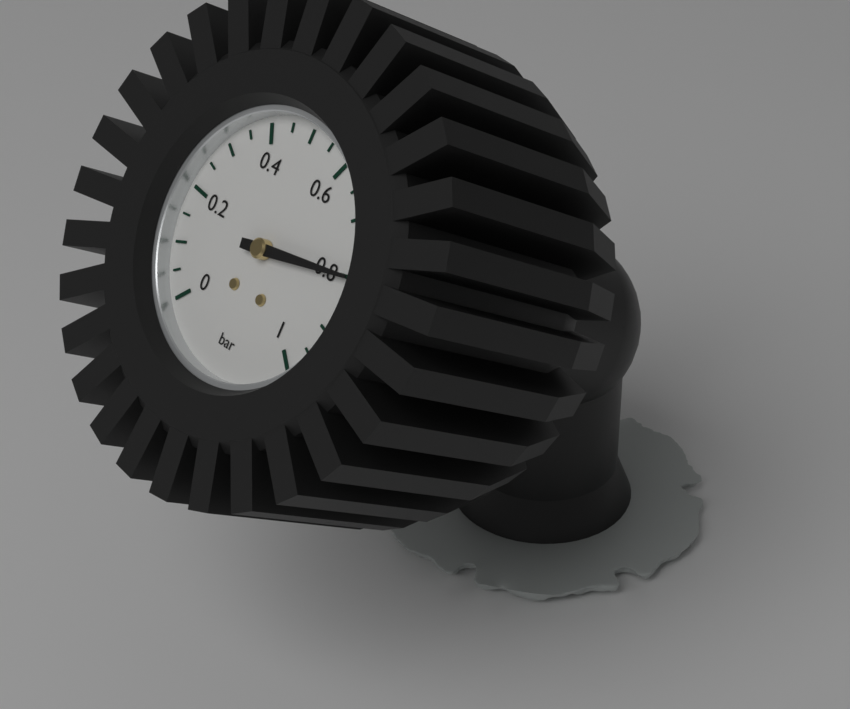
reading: 0.80 bar
